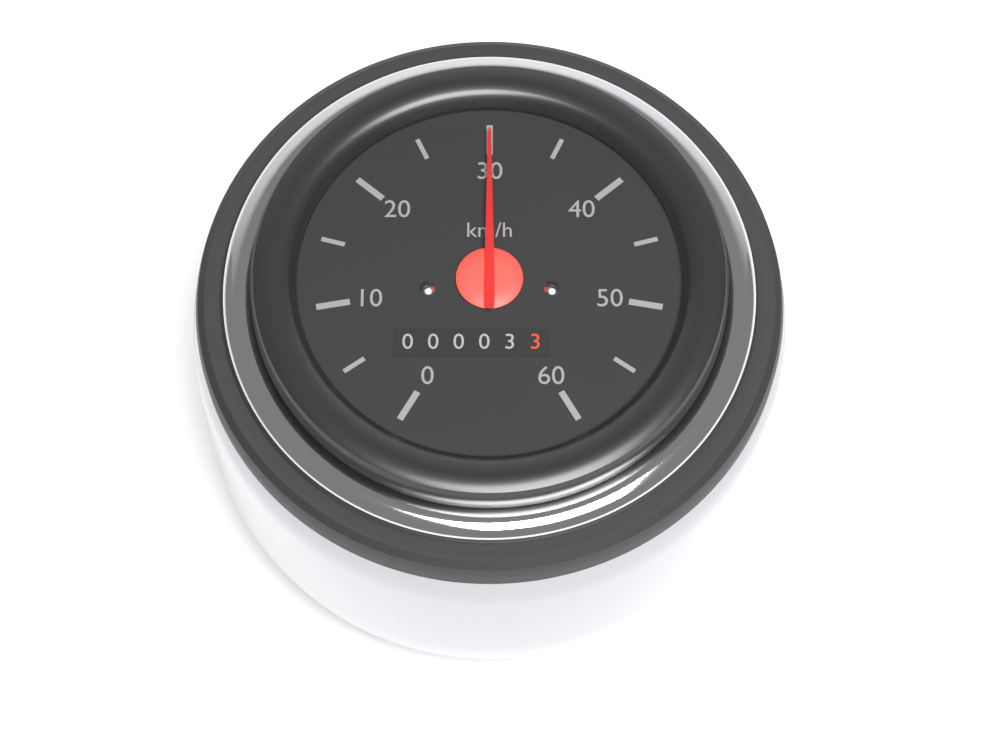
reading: 30 km/h
